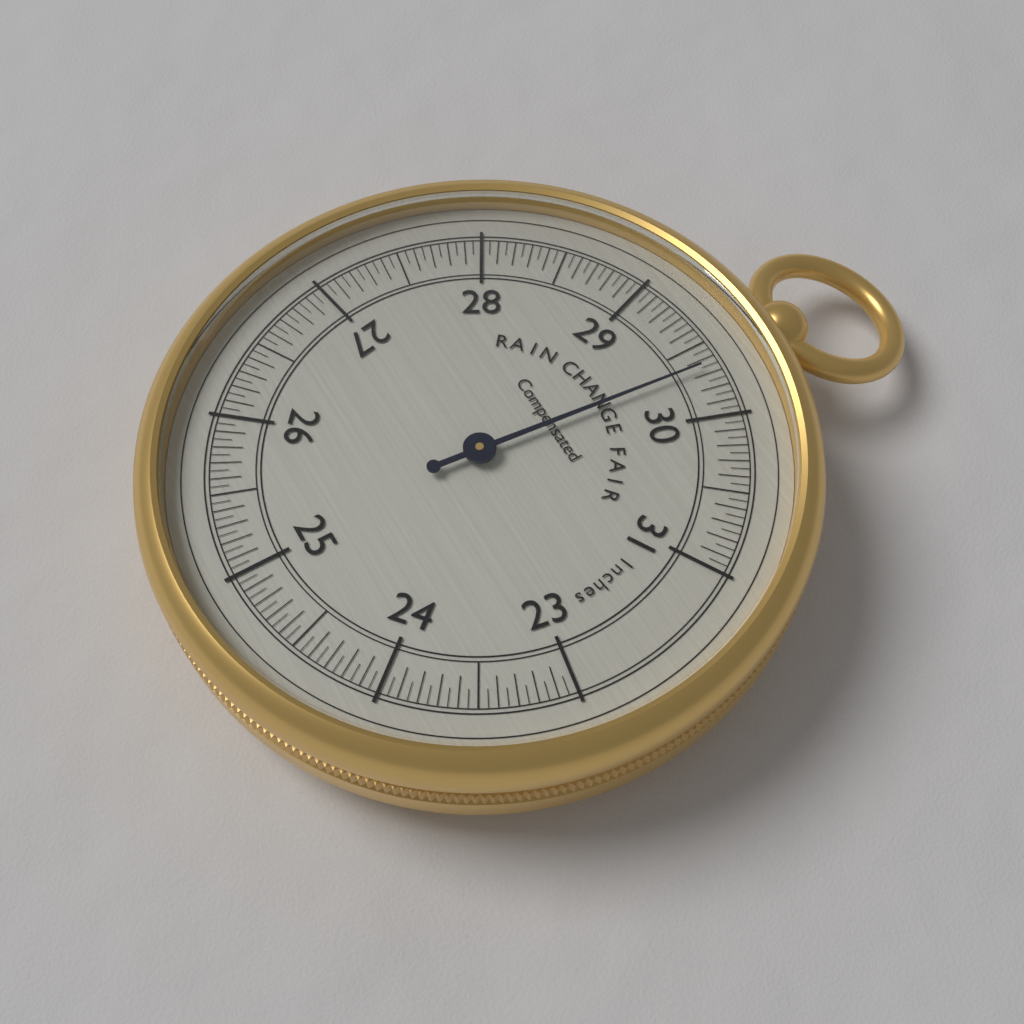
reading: 29.65 inHg
